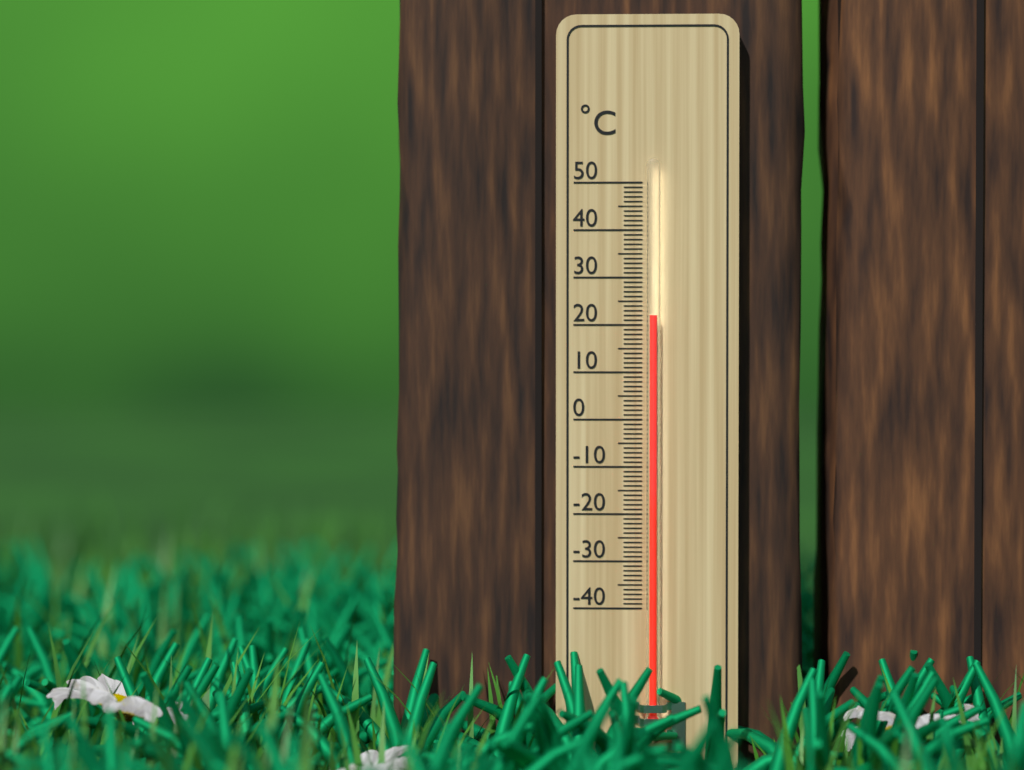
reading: 22 °C
